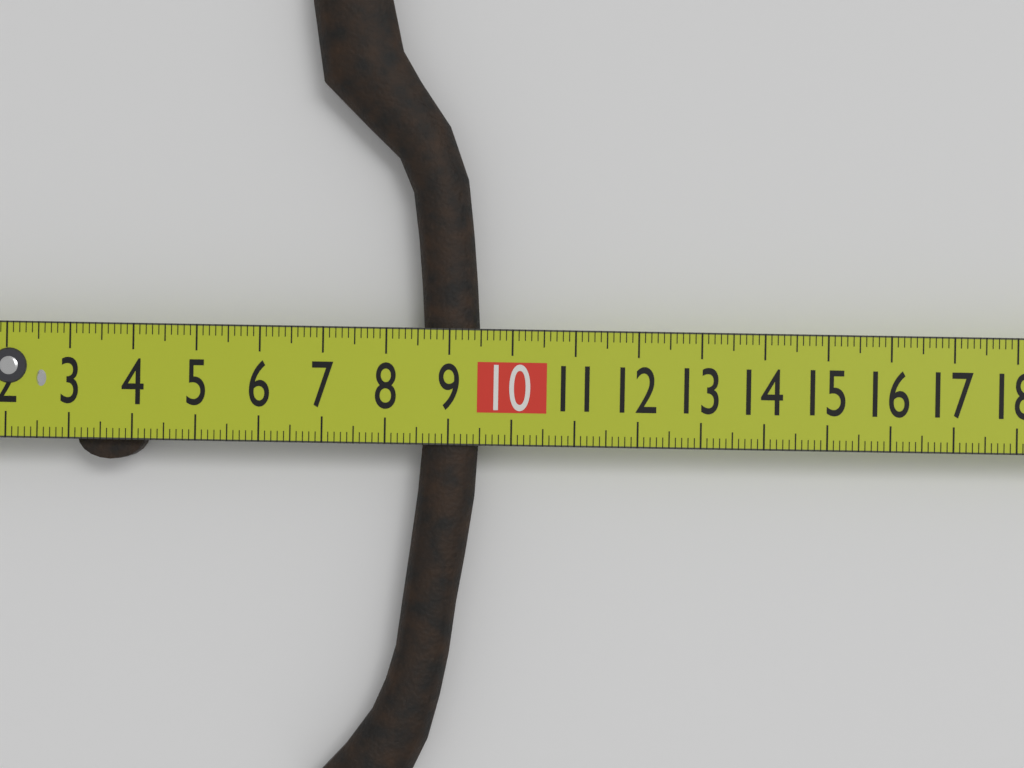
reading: 9.5 cm
